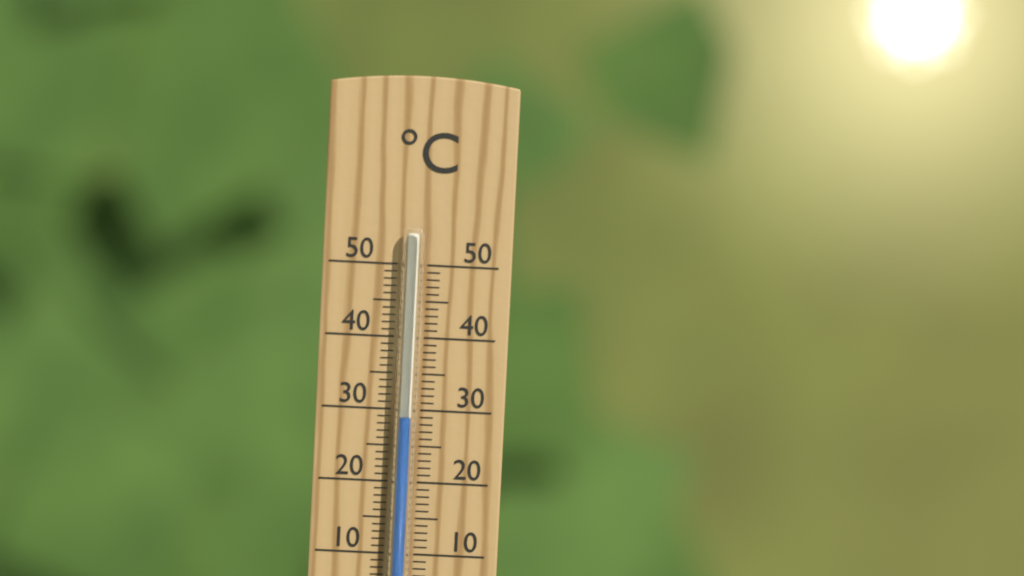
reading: 29 °C
